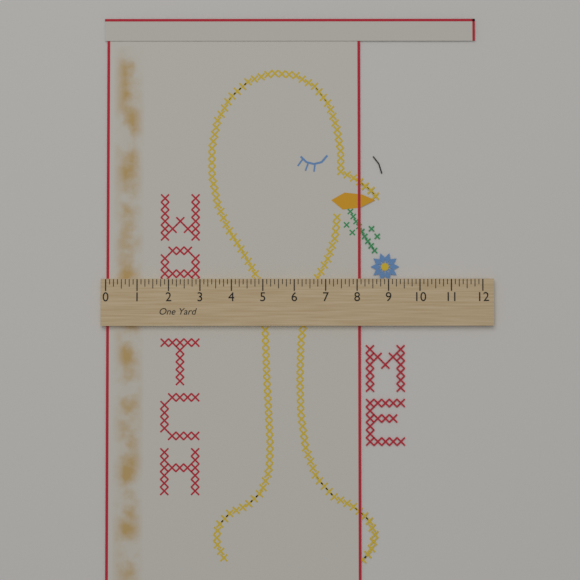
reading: 8.125 in
